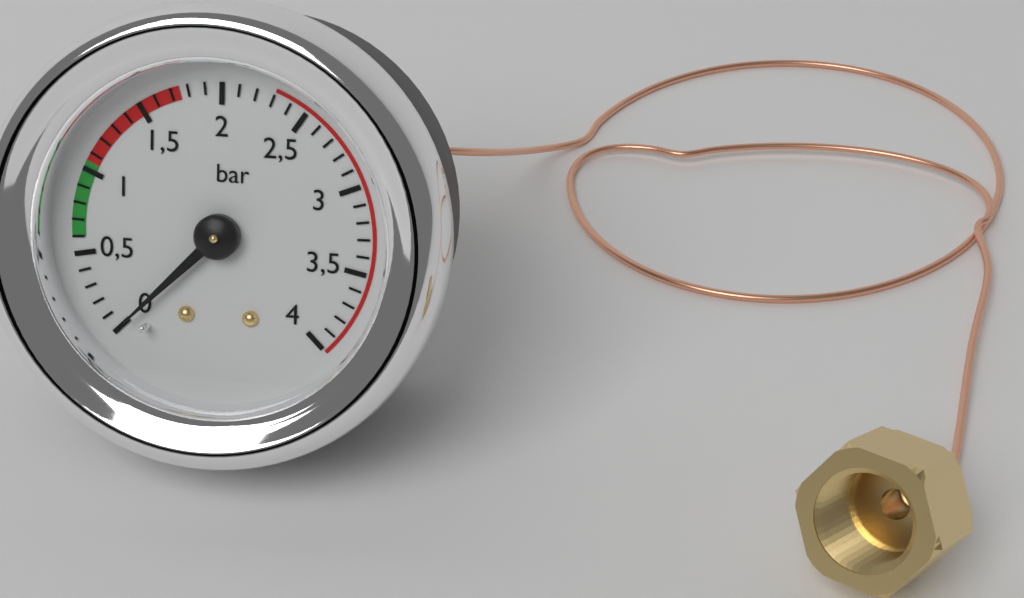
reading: 0.0 bar
